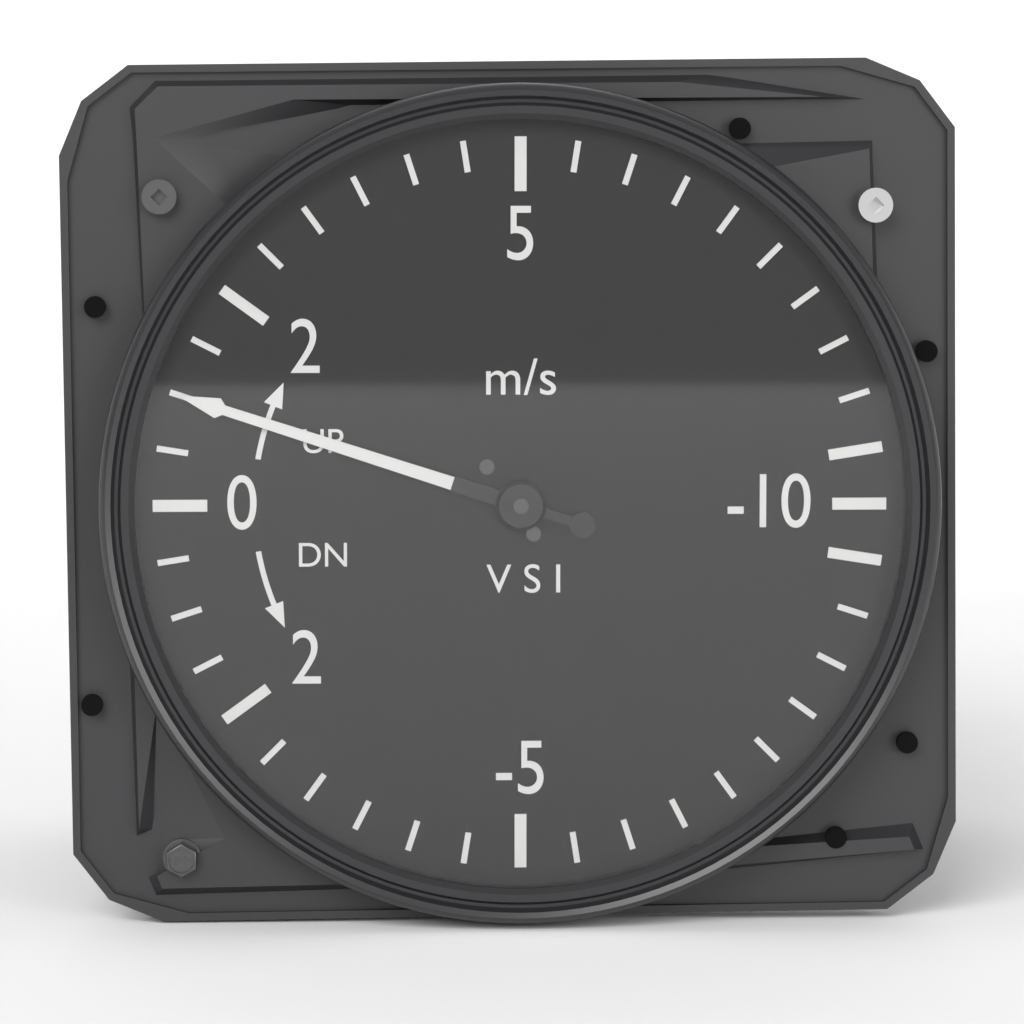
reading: 1.0 m/s
